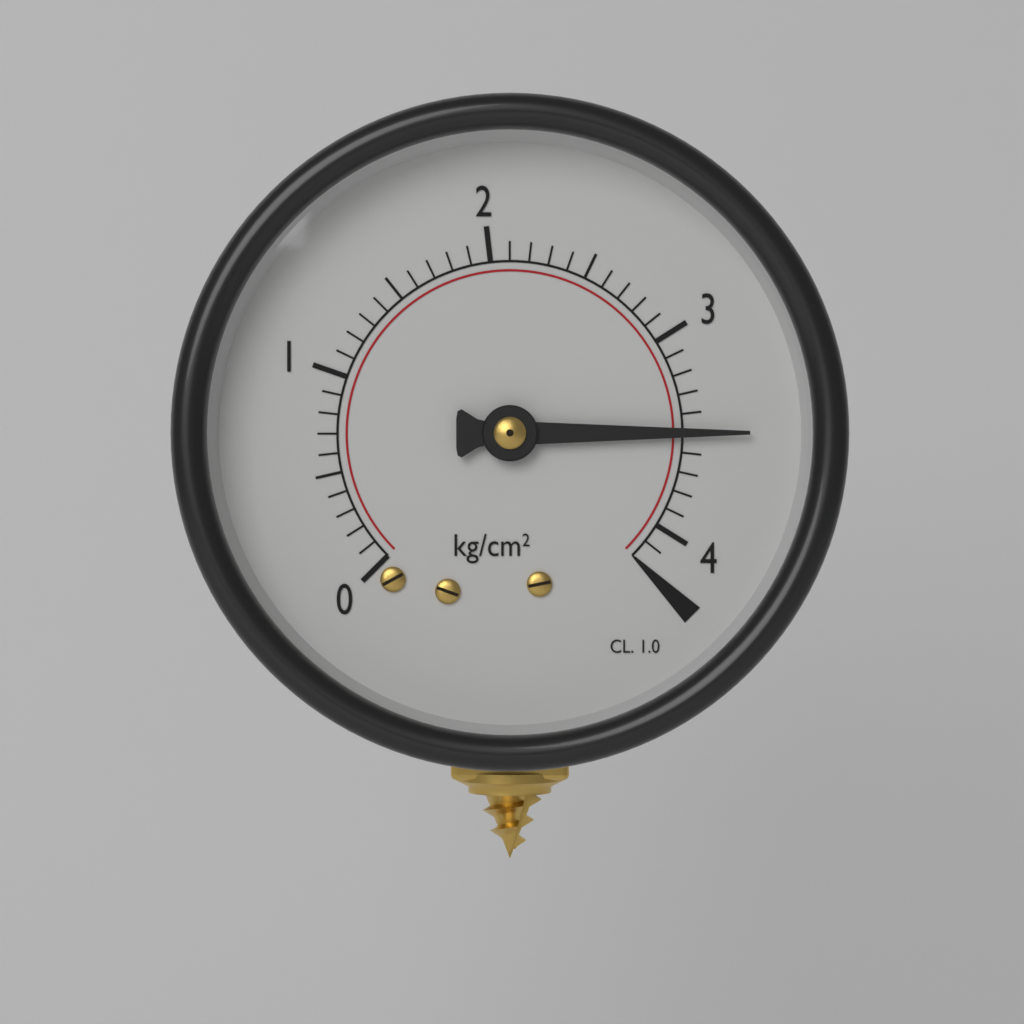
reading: 3.5 kg/cm²
